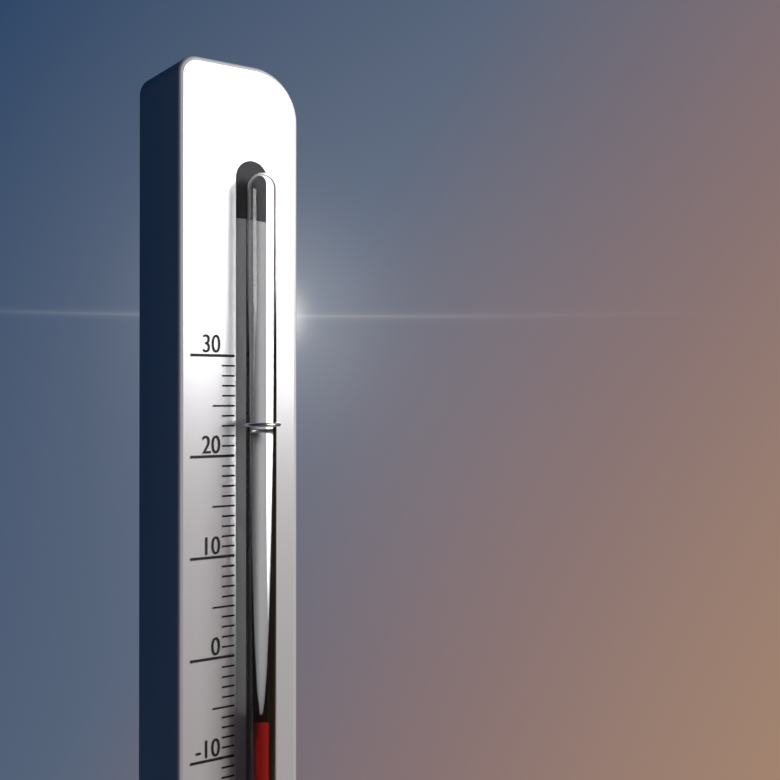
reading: -6 (no unit)
